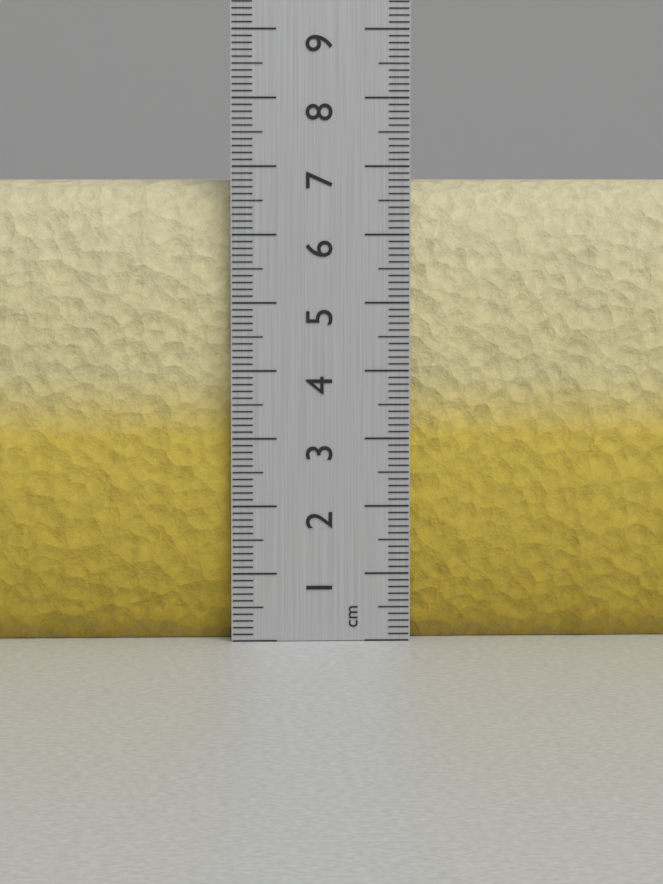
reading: 6.8 cm
